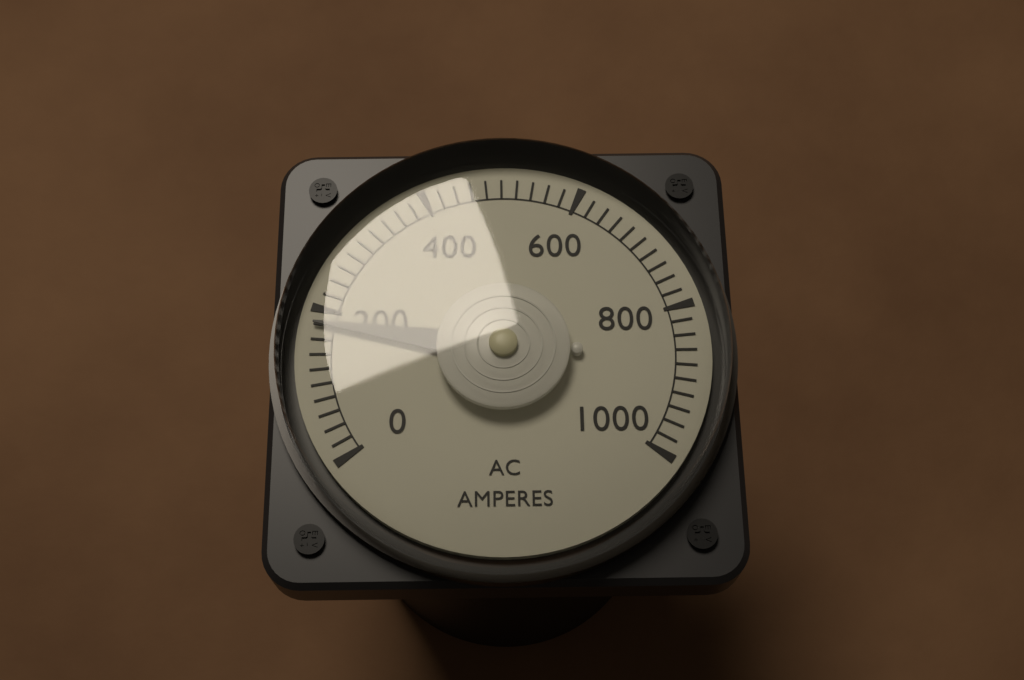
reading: 180 A
